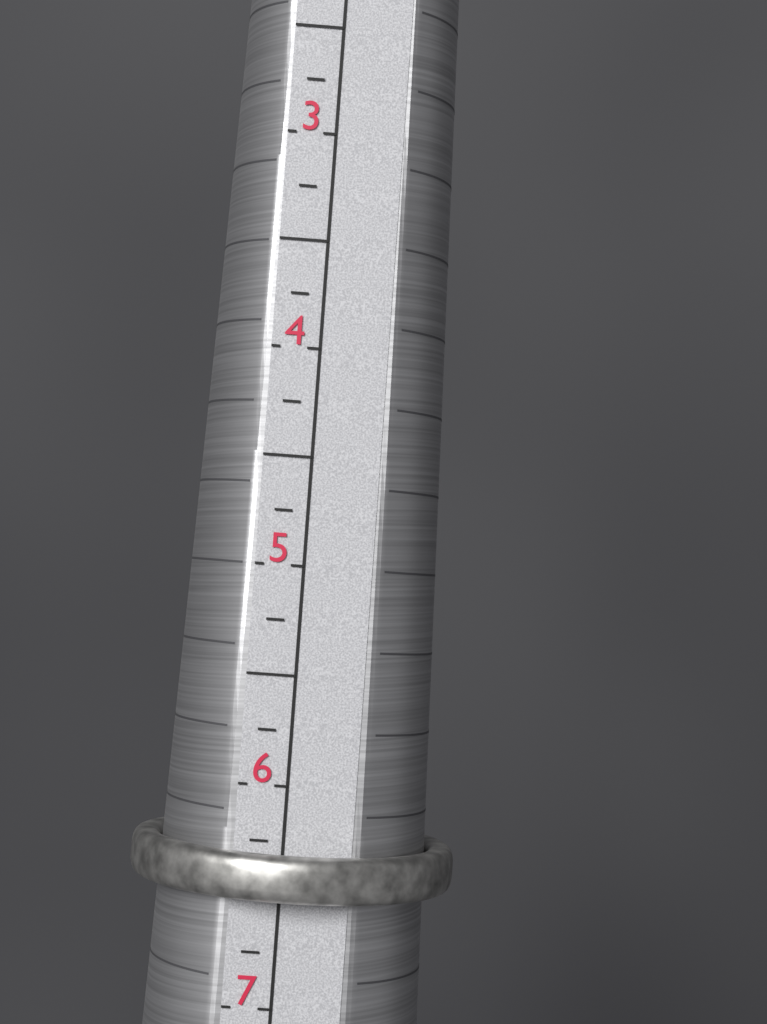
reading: 6.50 (no unit)
